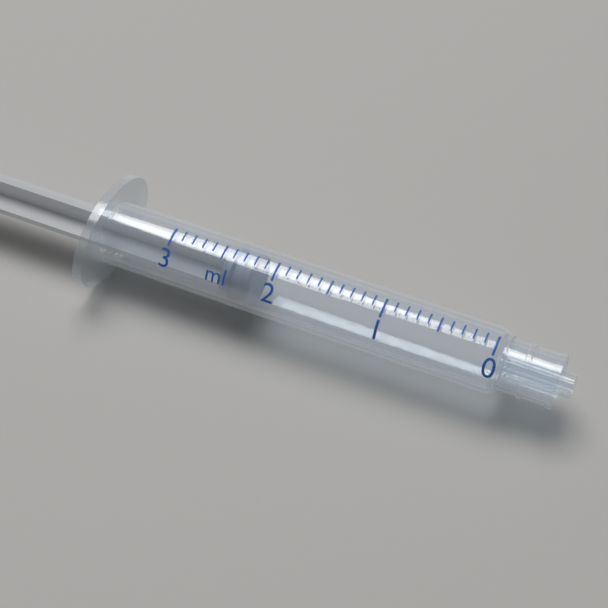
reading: 2.2 ml
